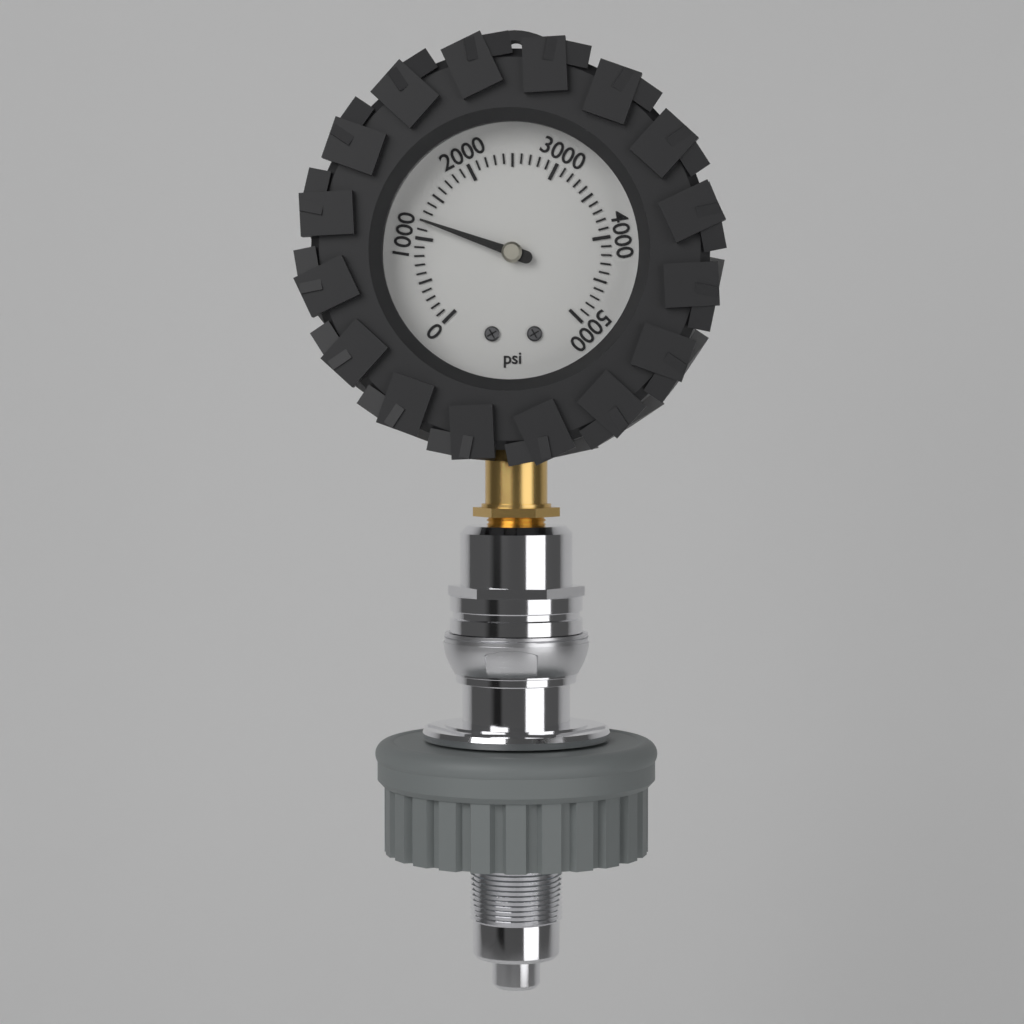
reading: 1200 psi
